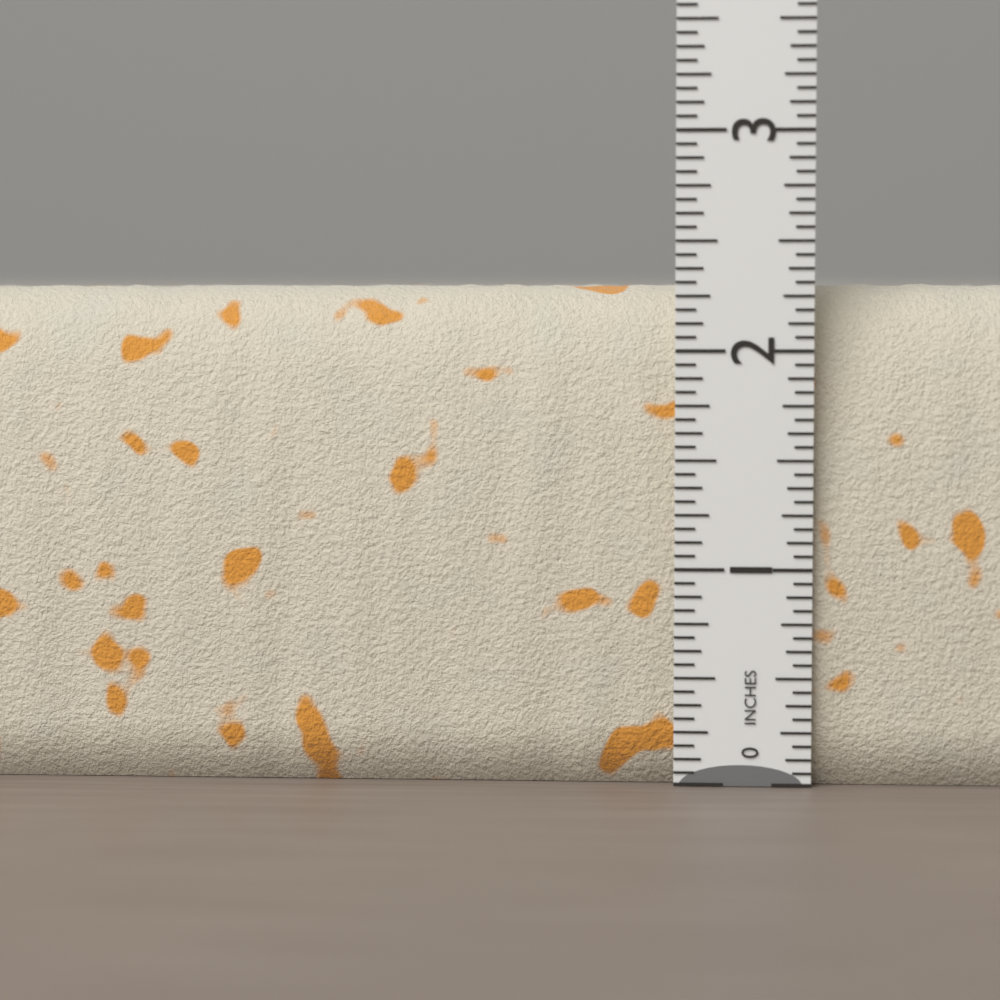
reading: 2.3125 in
